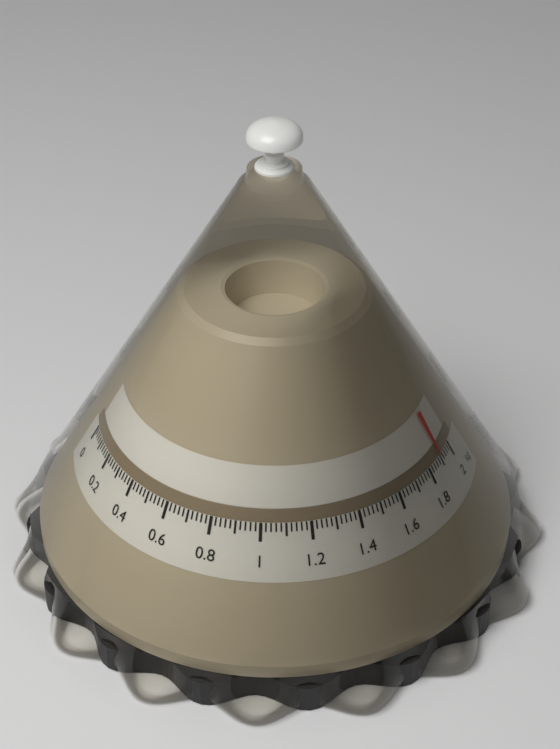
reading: 1.90 kg
